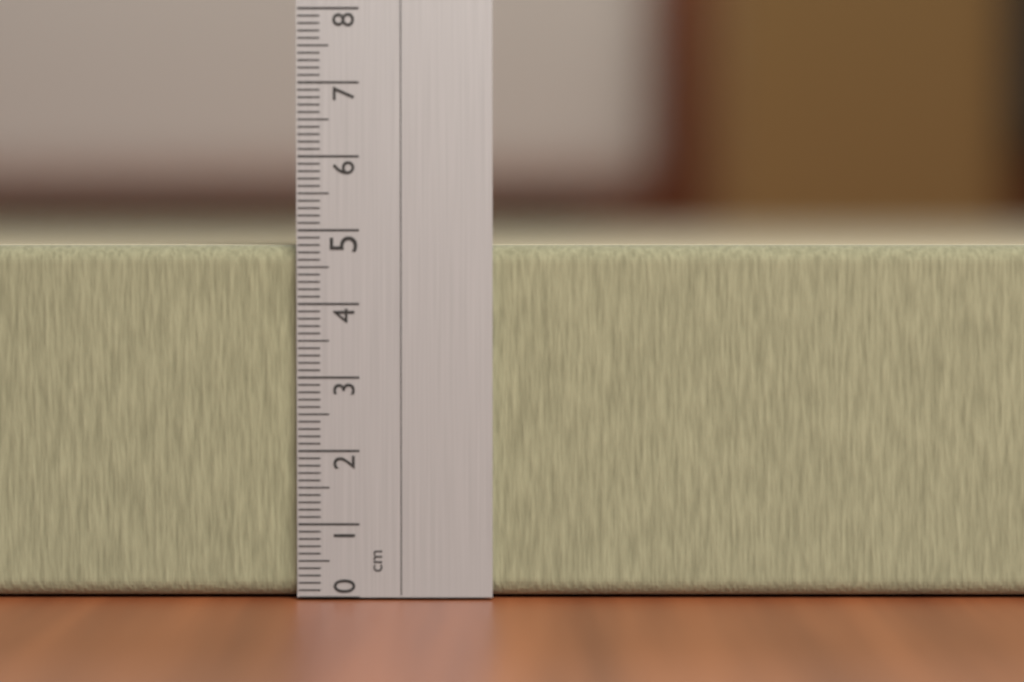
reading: 4.8 cm
